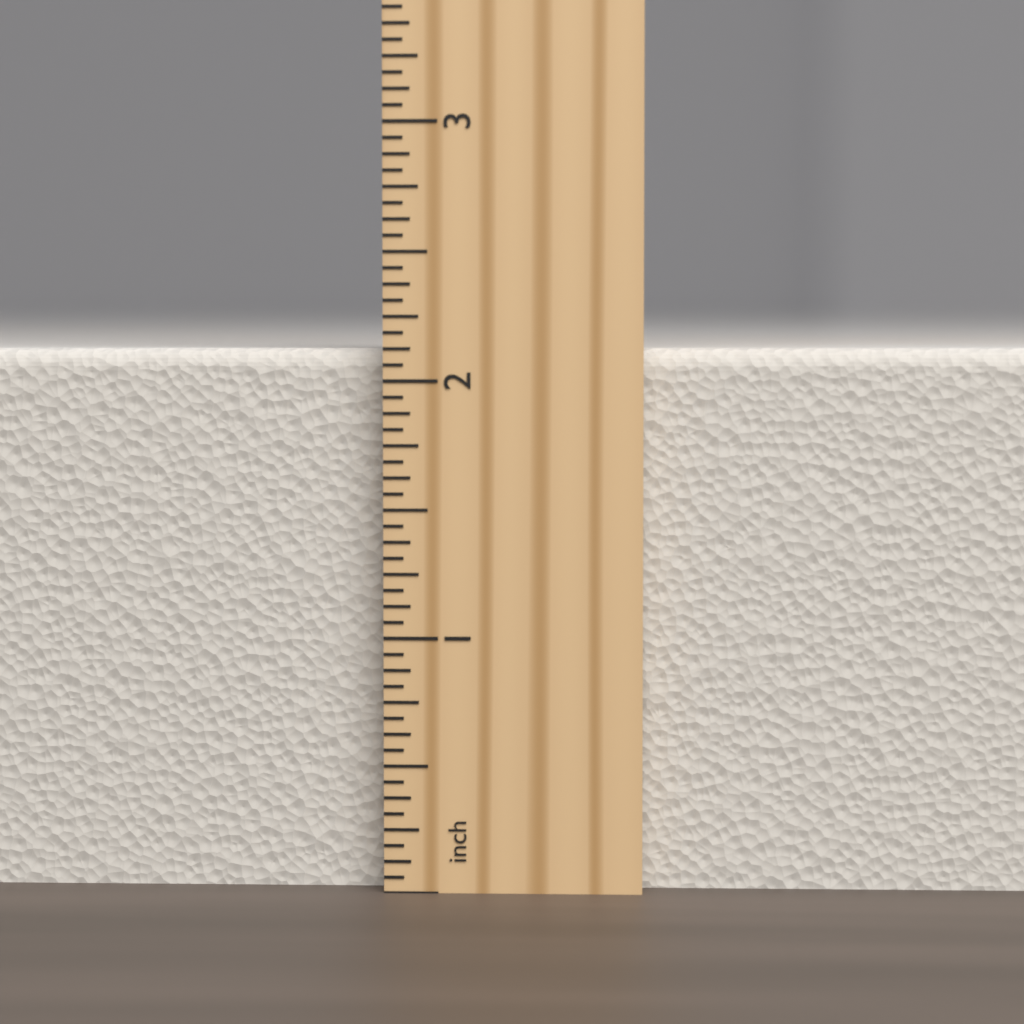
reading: 2.1250 inch
